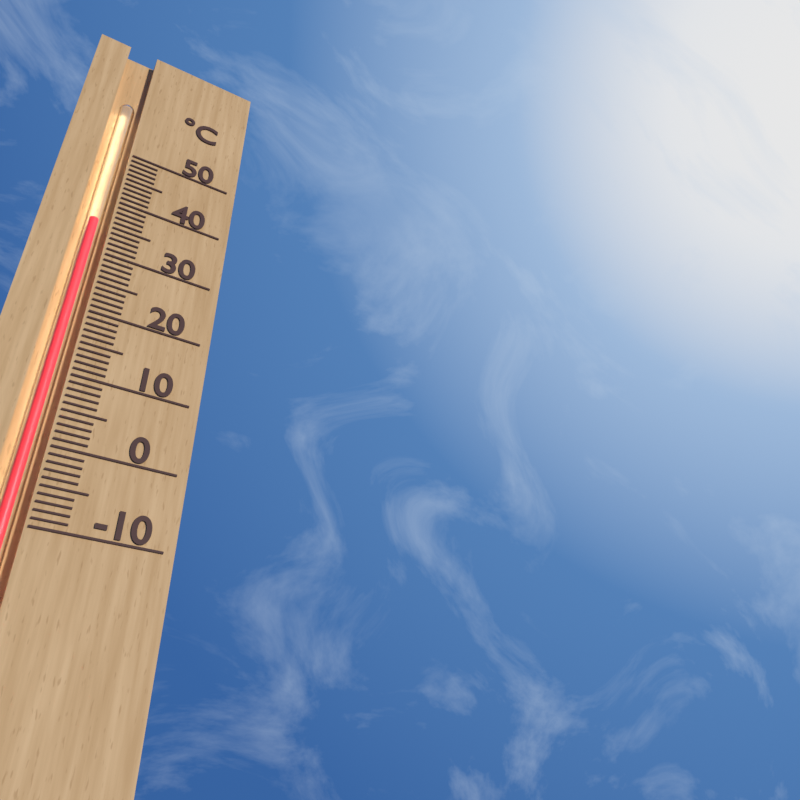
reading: 36 °C
